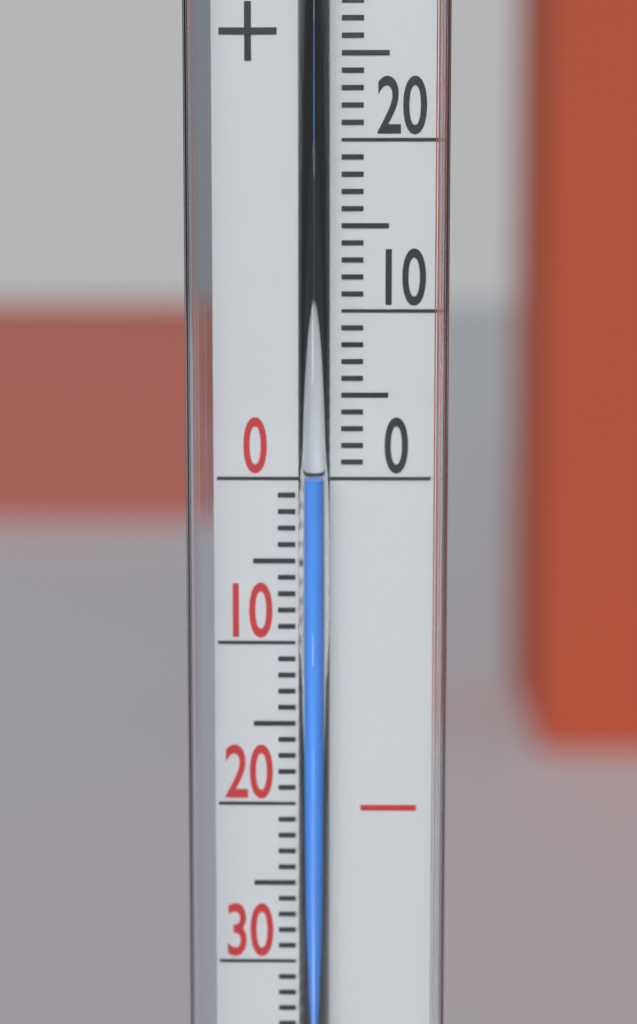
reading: 0 °C
